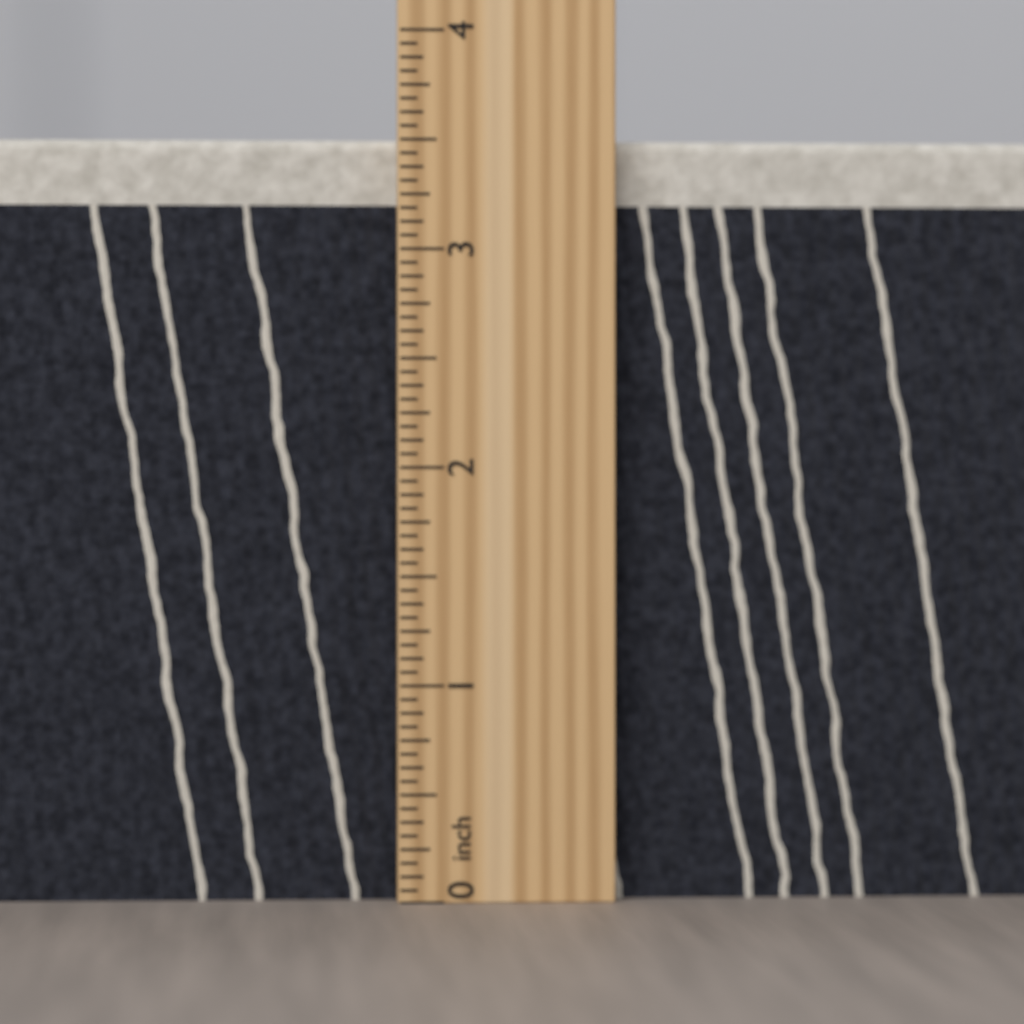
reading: 3.5625 inch
